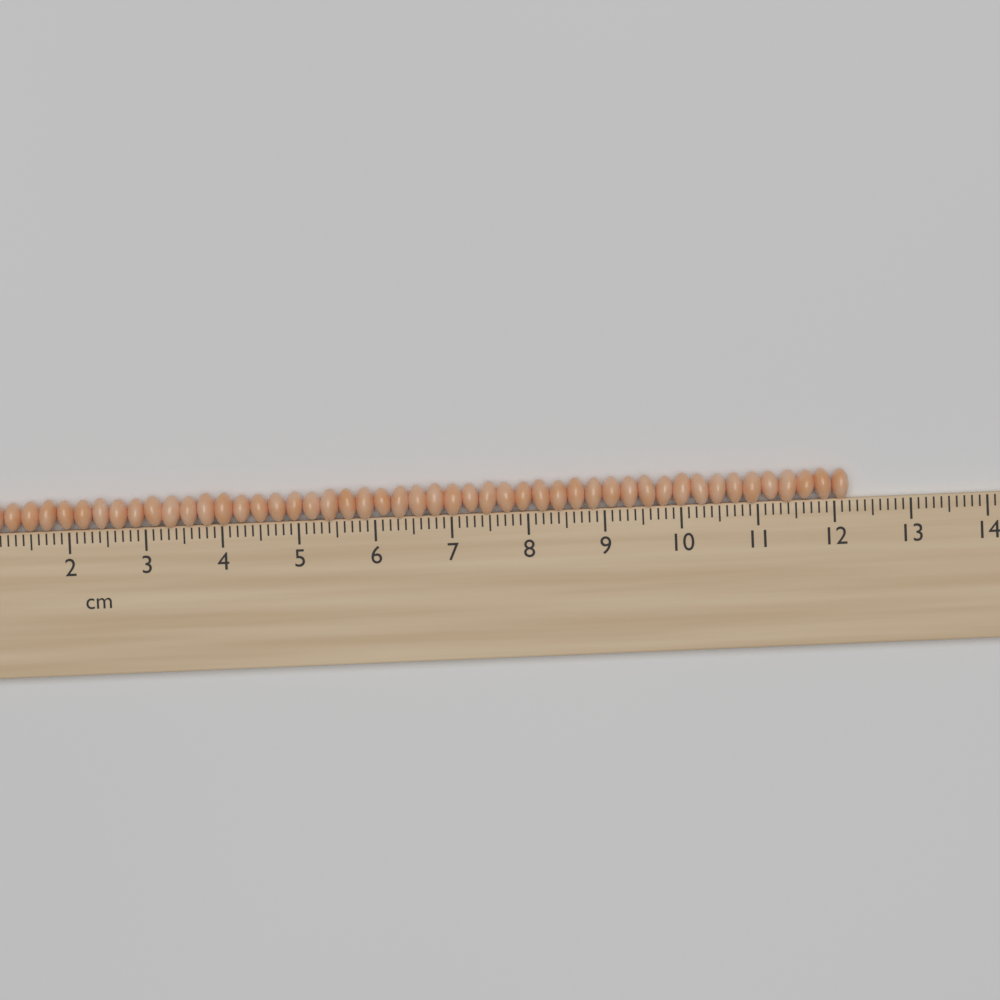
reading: 12.2 cm
